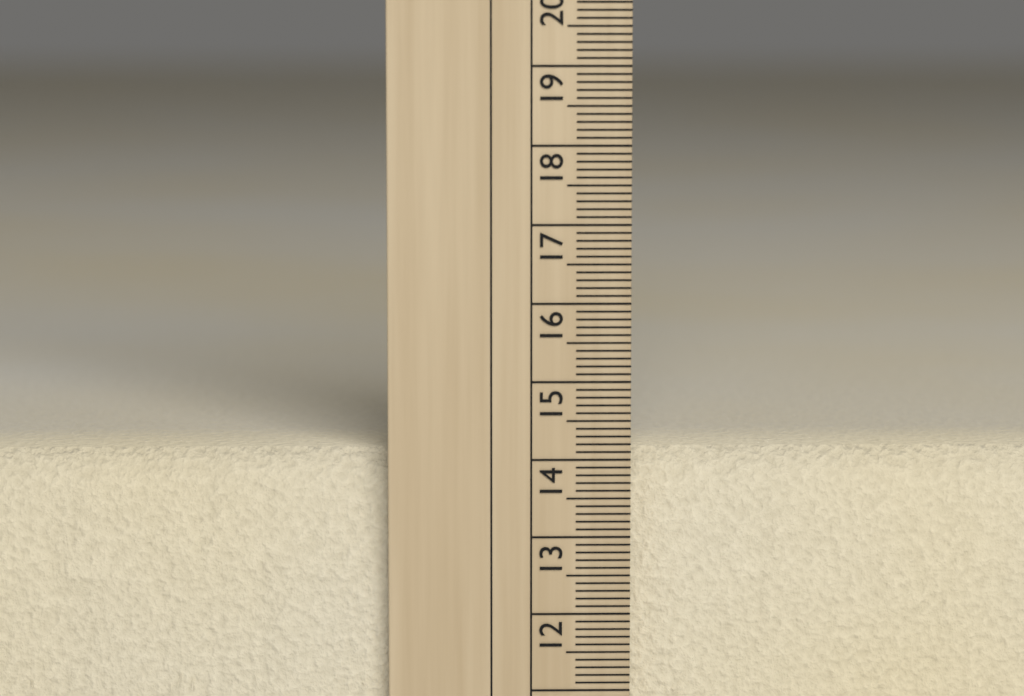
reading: 14.1 cm
